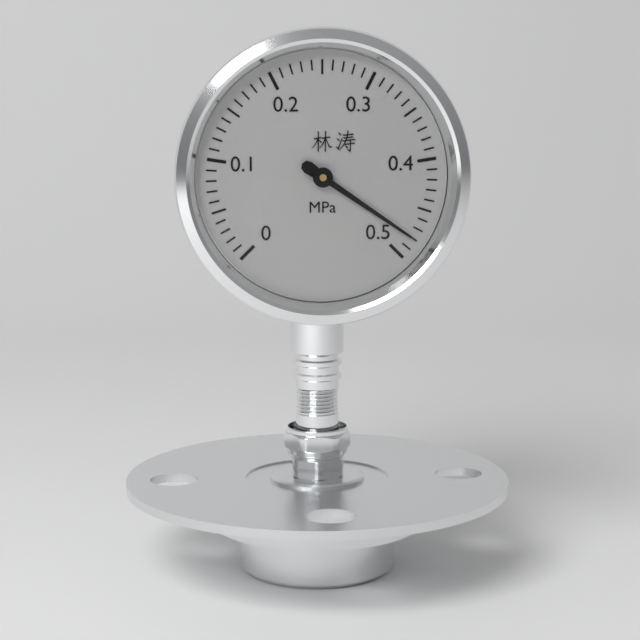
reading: 0.48 MPa
